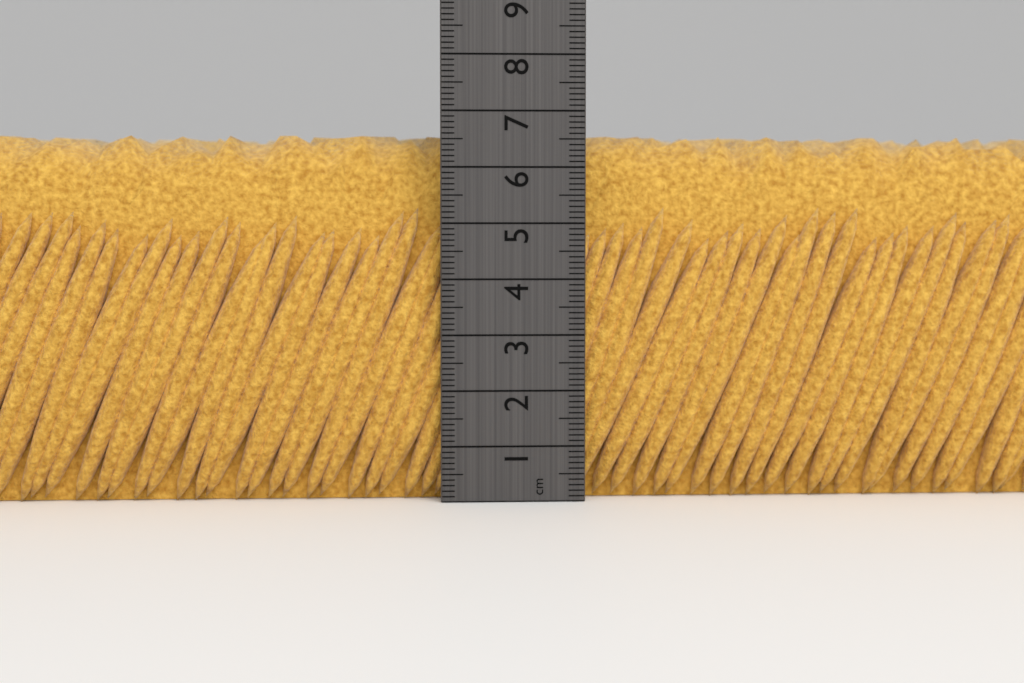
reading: 6.6 cm
